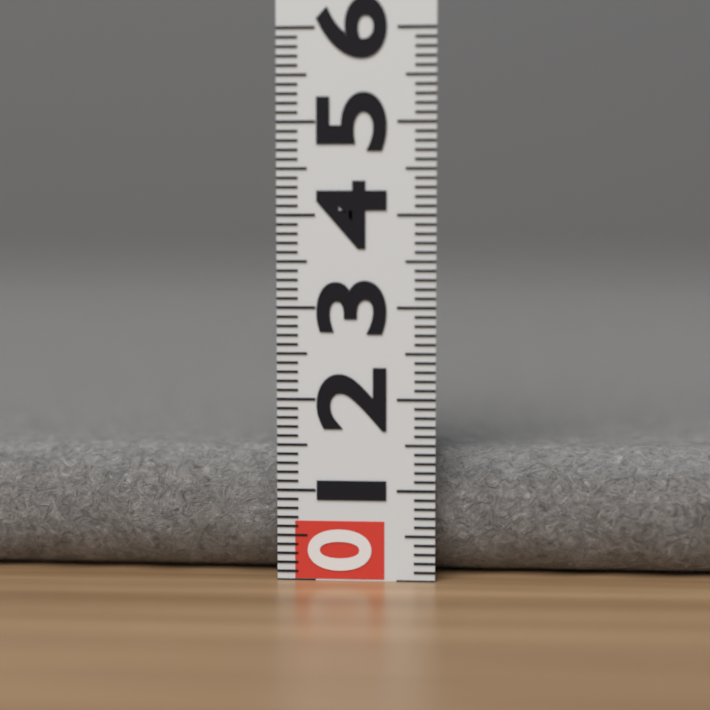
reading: 1.4 (no unit)
